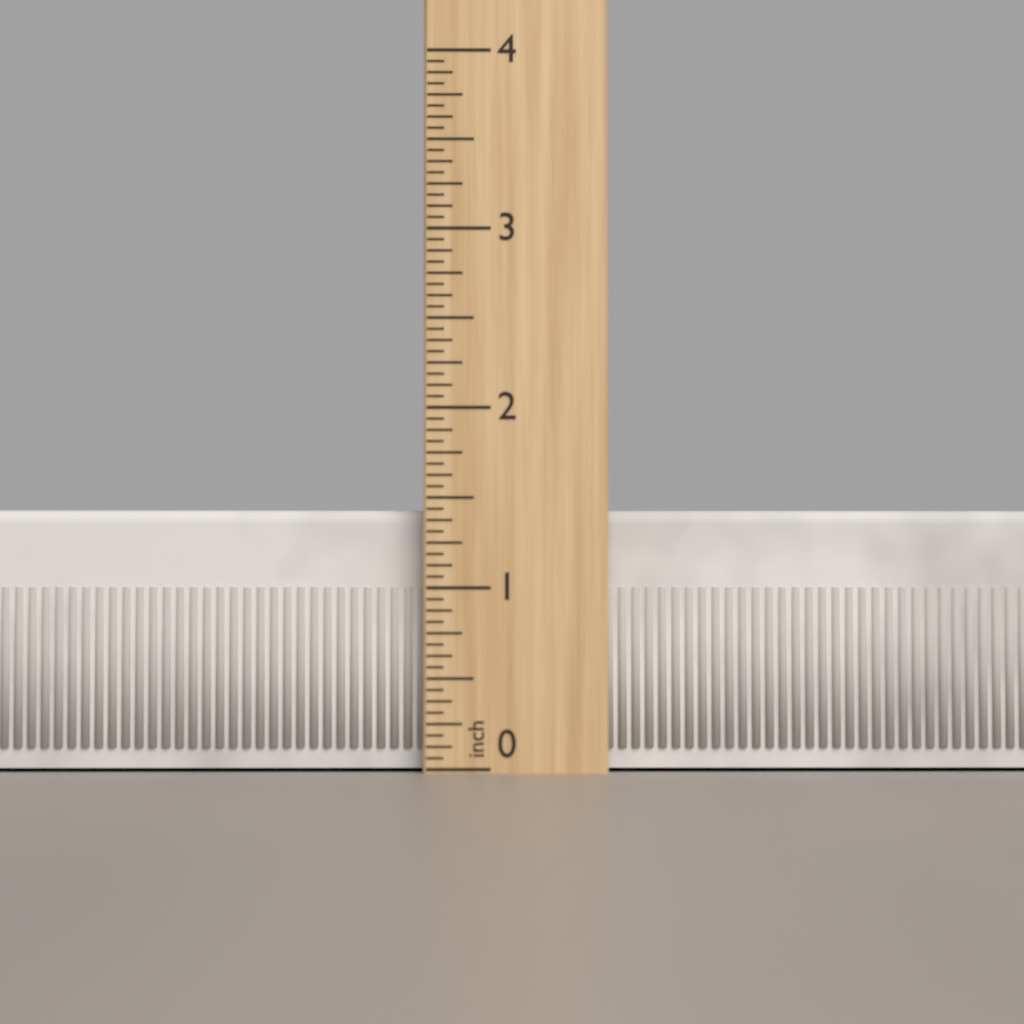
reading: 1.4375 inch
